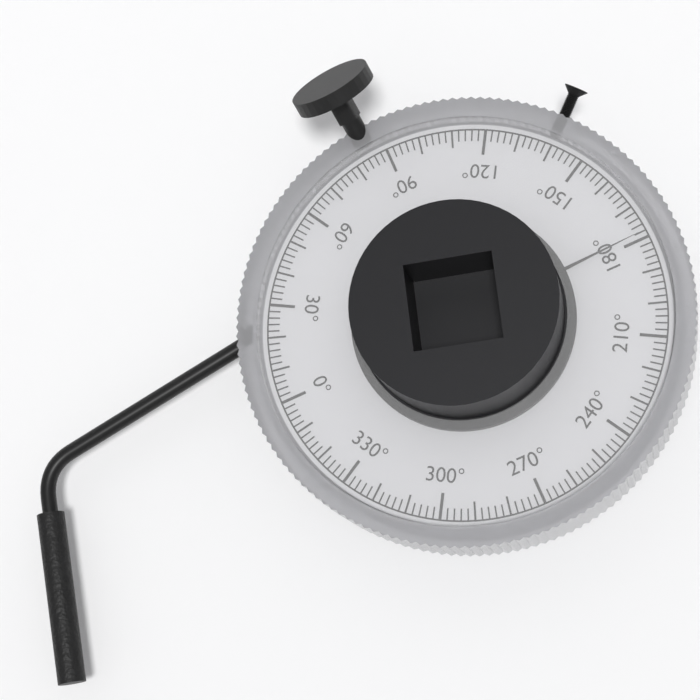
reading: 178 °
